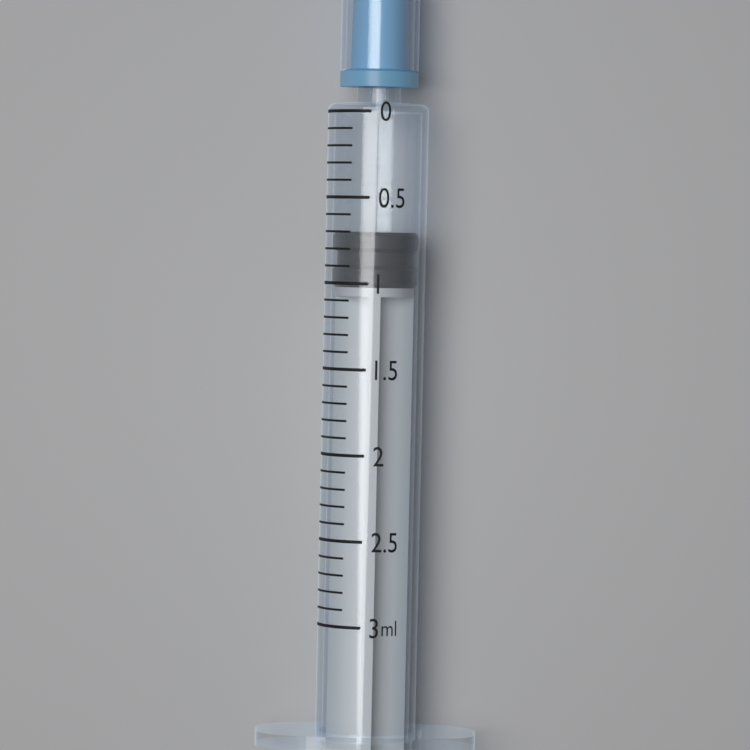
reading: 0.7 ml
